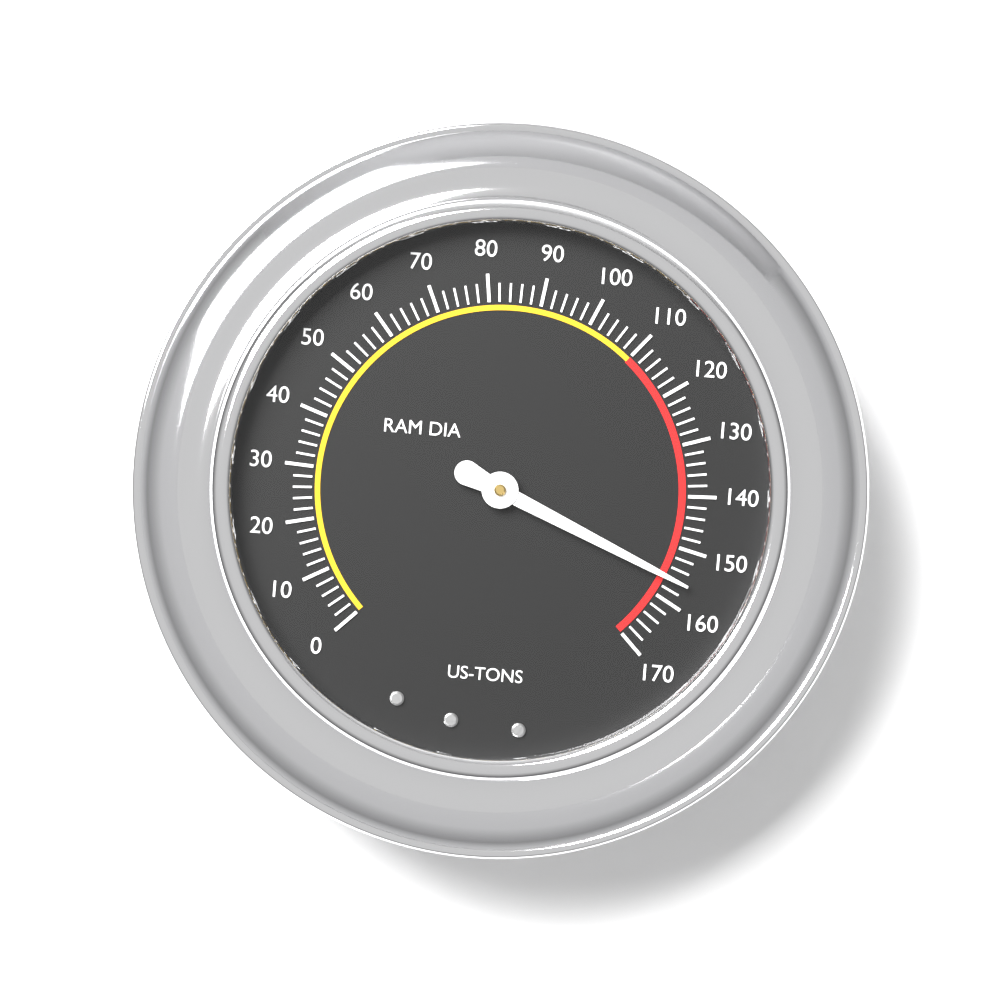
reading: 156 US-TONS
